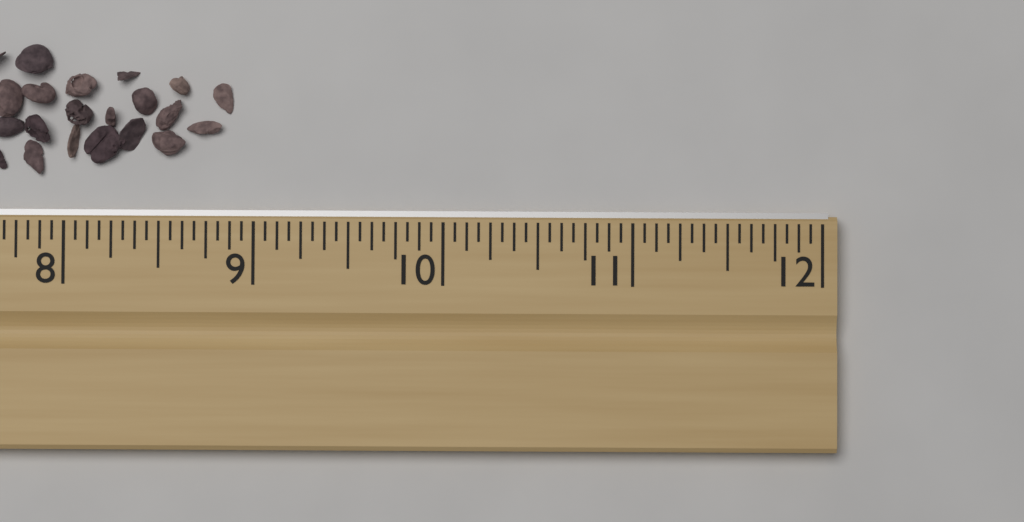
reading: 8.8750 in
